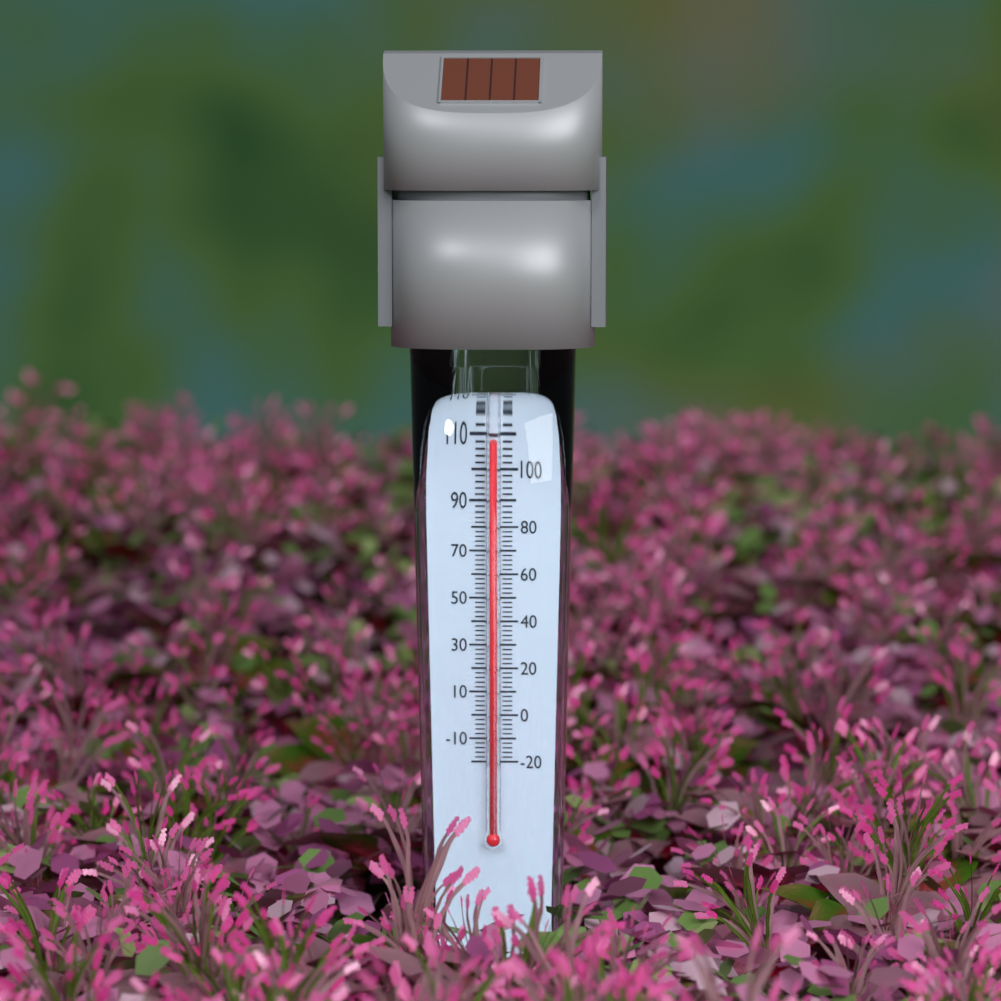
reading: 110 °F
